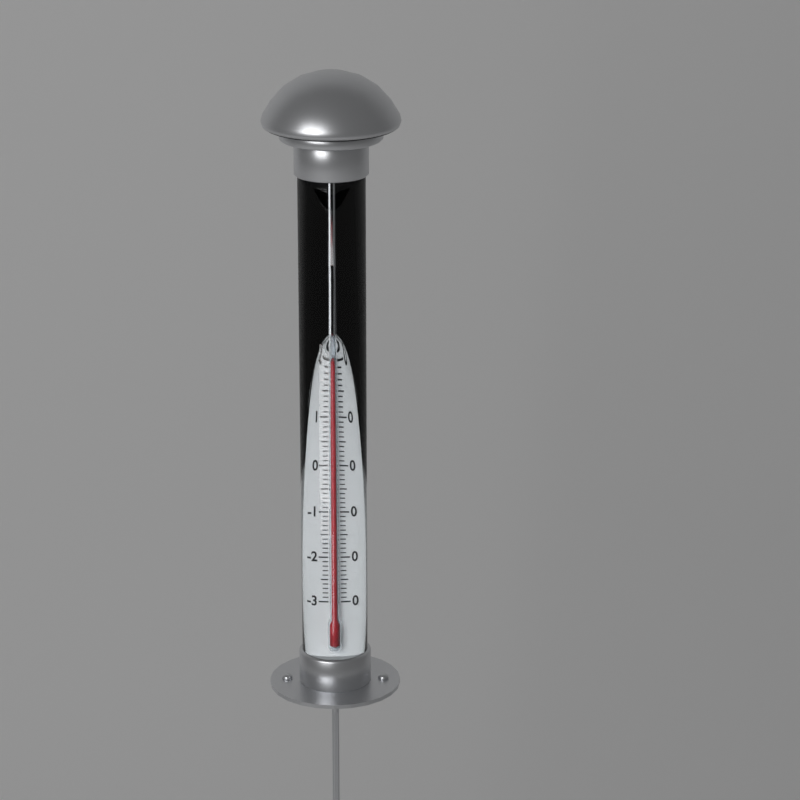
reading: 21 °C
